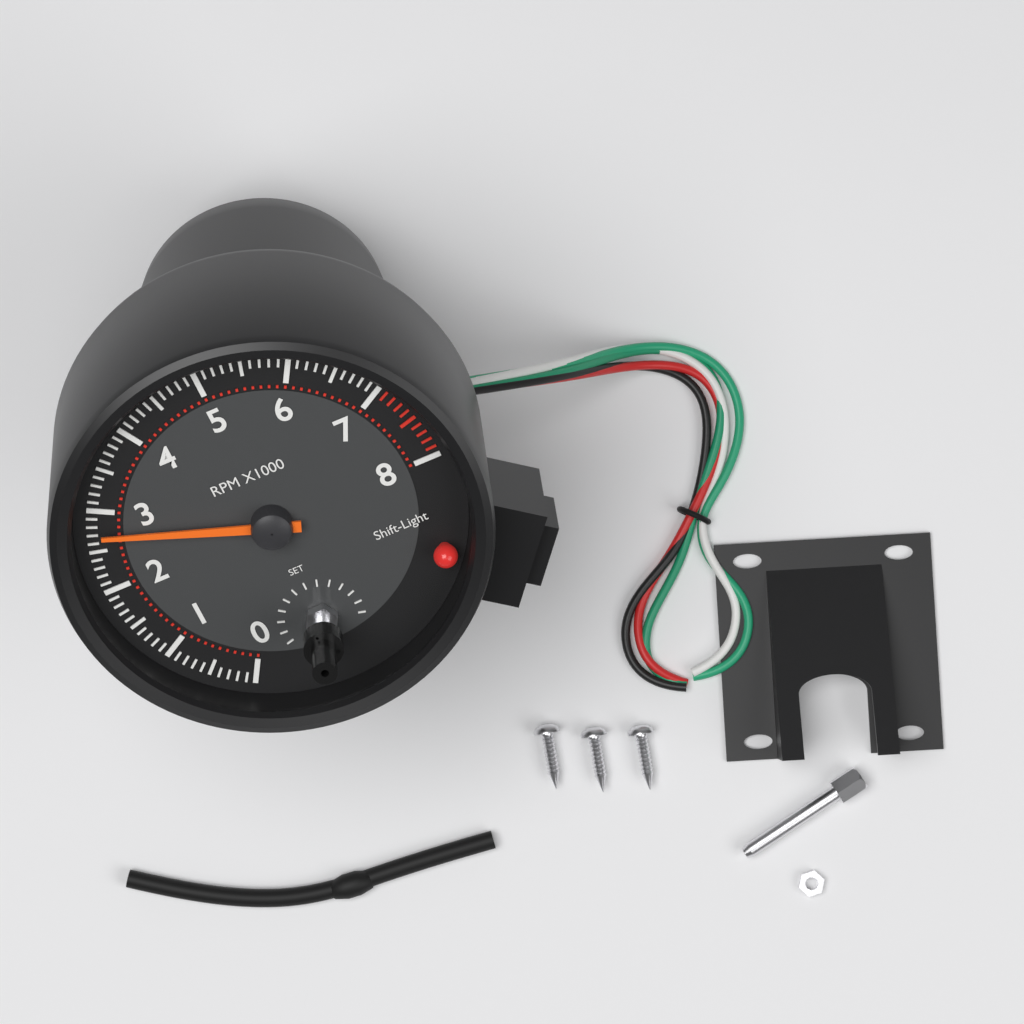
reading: 2700 RPM
